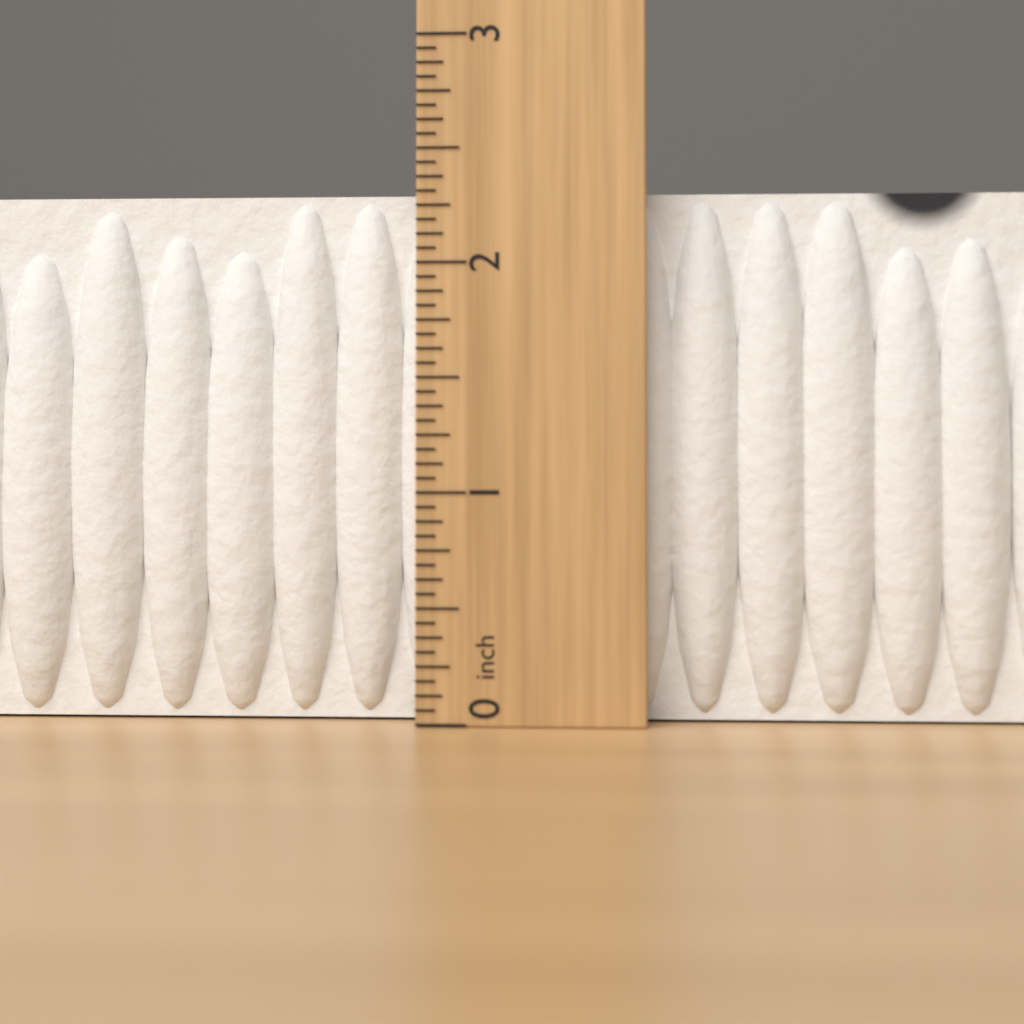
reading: 2.3125 inch
